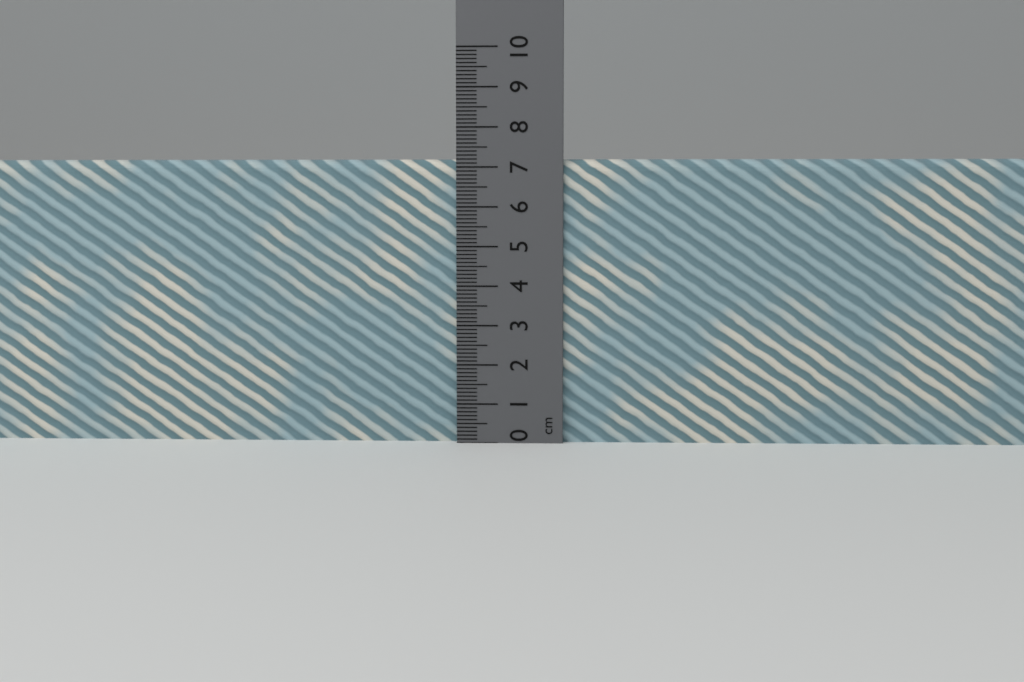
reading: 7.2 cm
